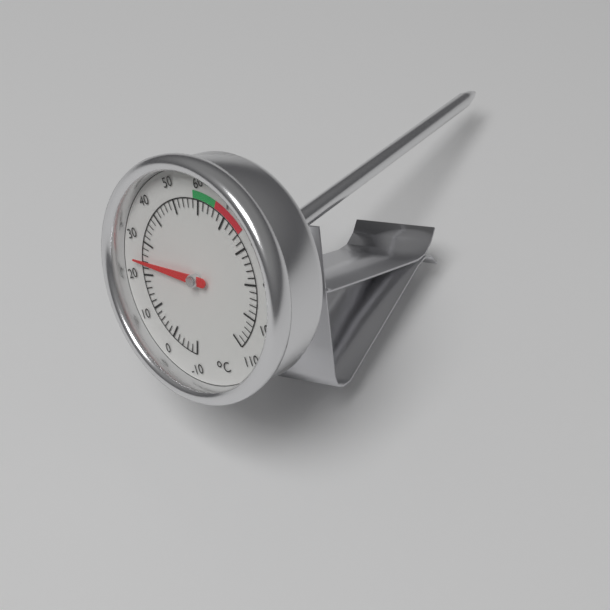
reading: 24 °C
